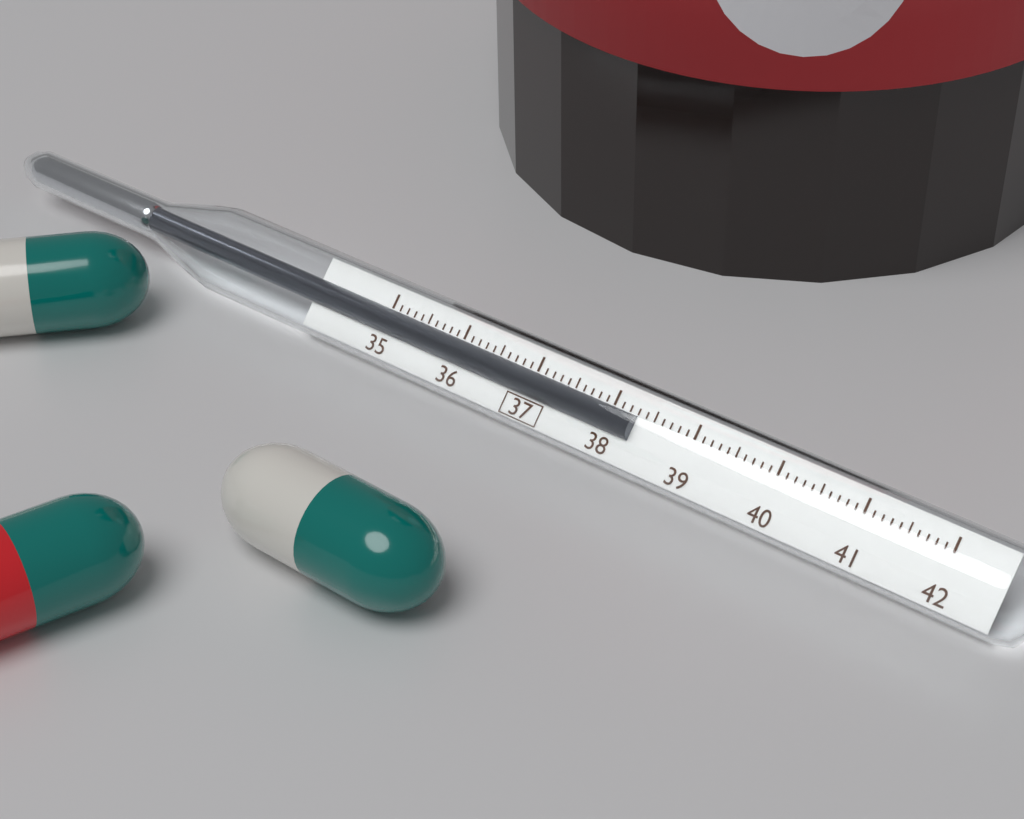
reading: 38.3 (no unit)
